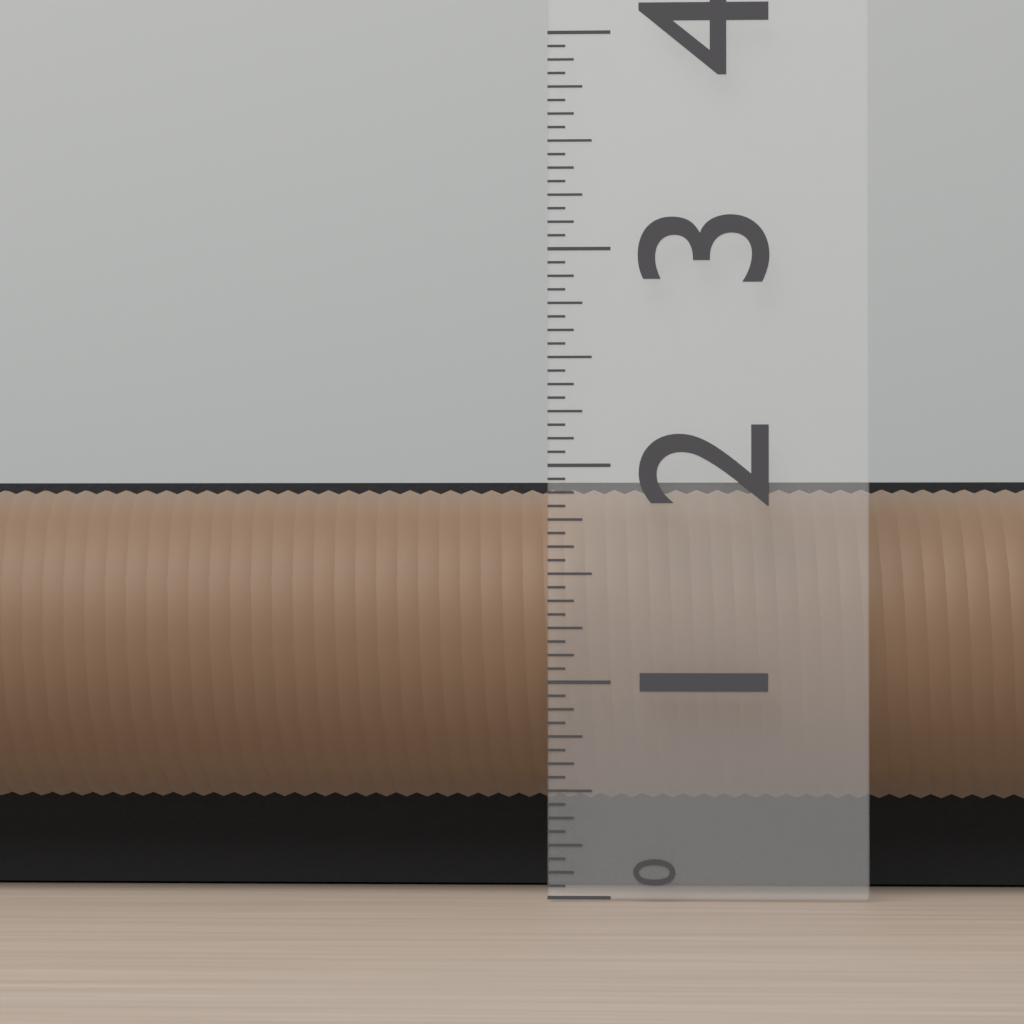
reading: 1.9375 (no unit)
